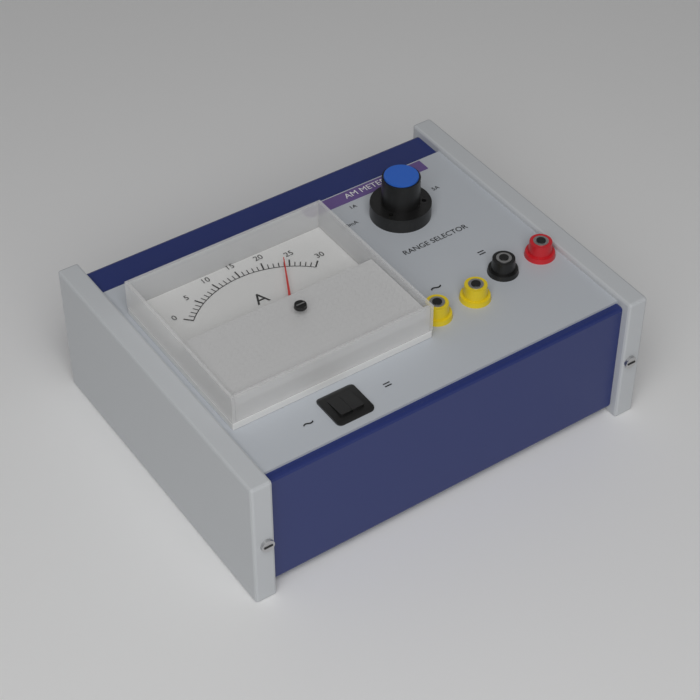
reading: 24 A
